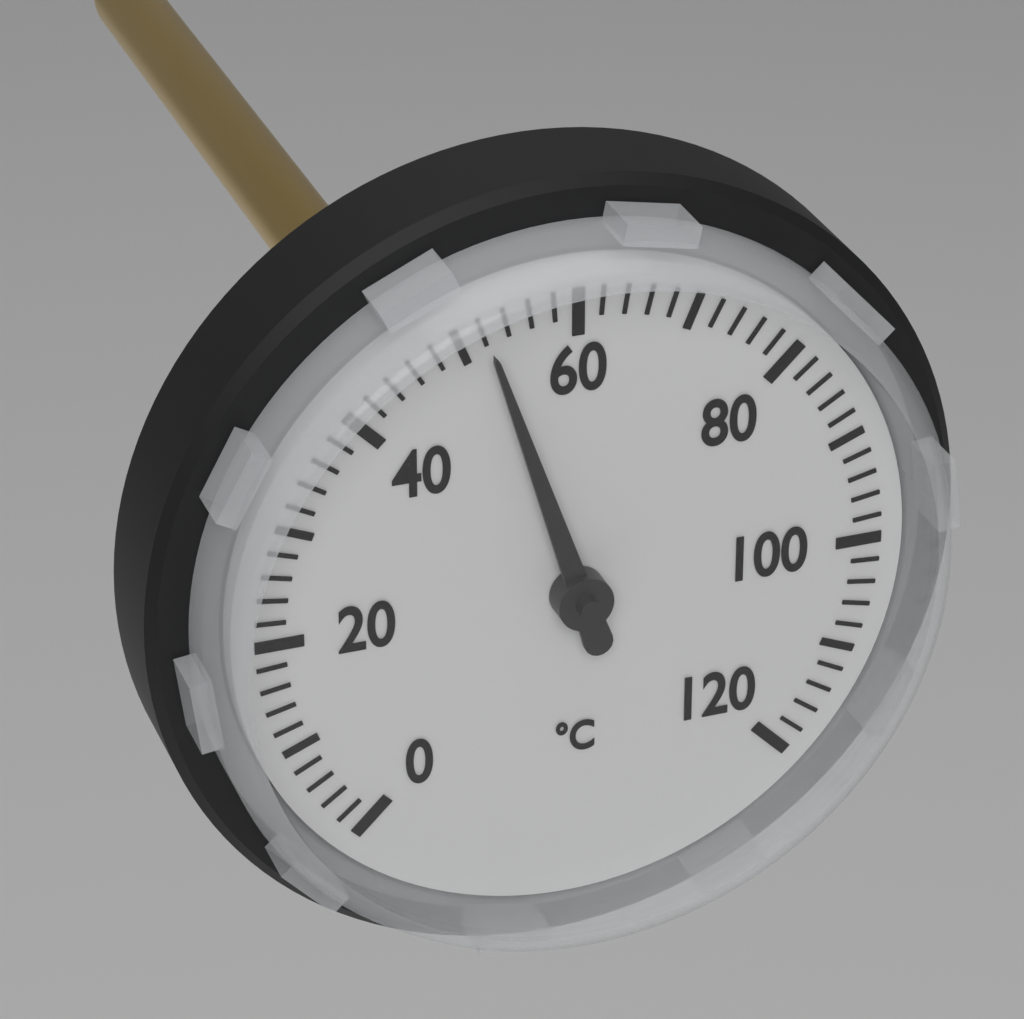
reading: 52 °C
